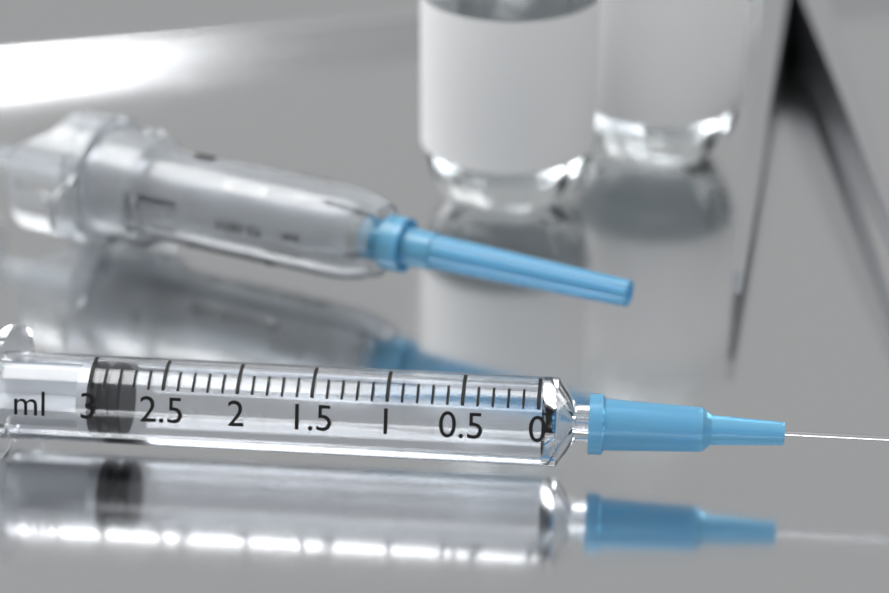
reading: 2.8 ml
